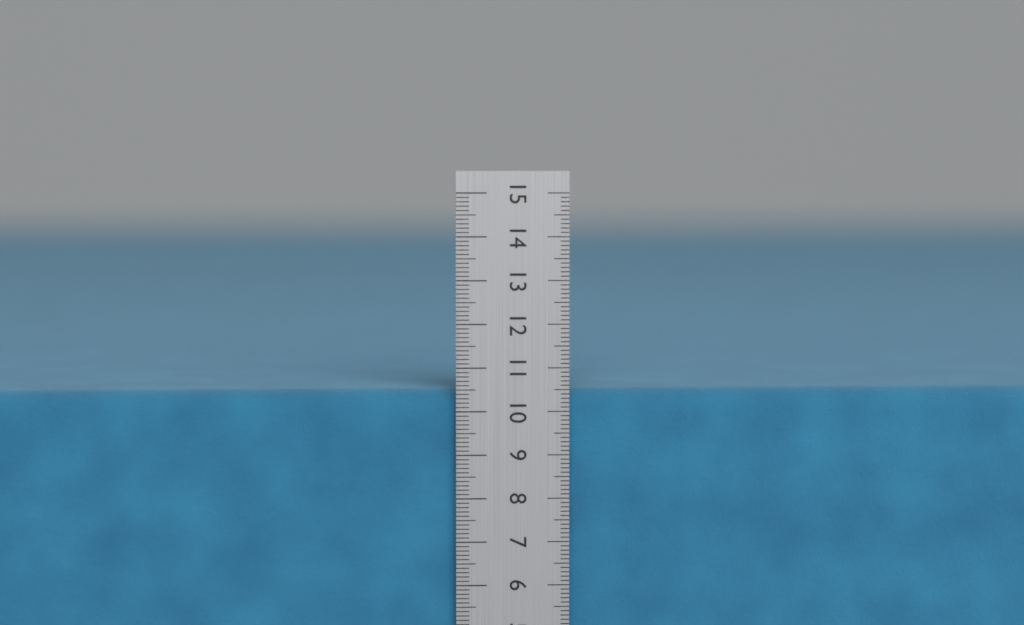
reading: 10.5 cm
